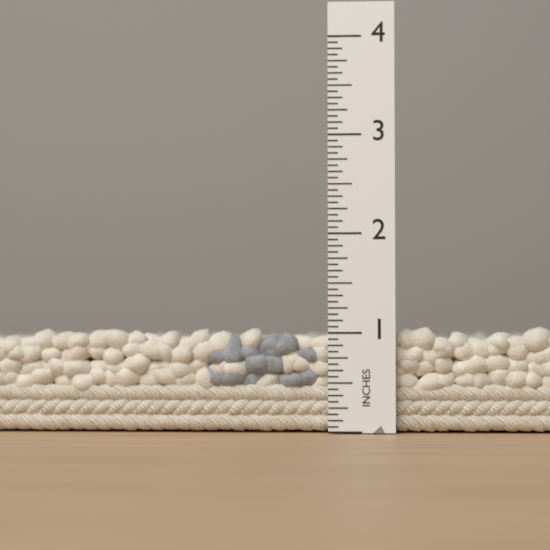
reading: 1.0625 in
